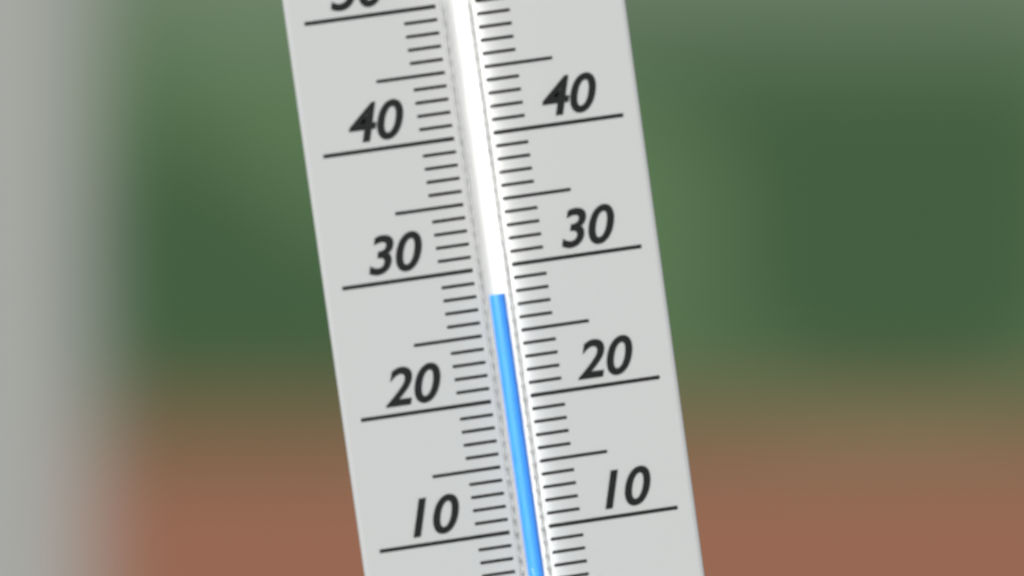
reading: 28 (no unit)
